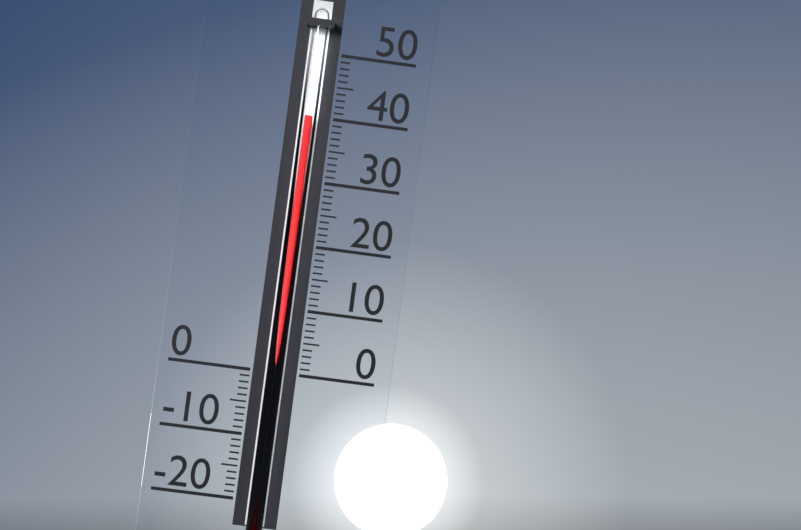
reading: 40 (no unit)
